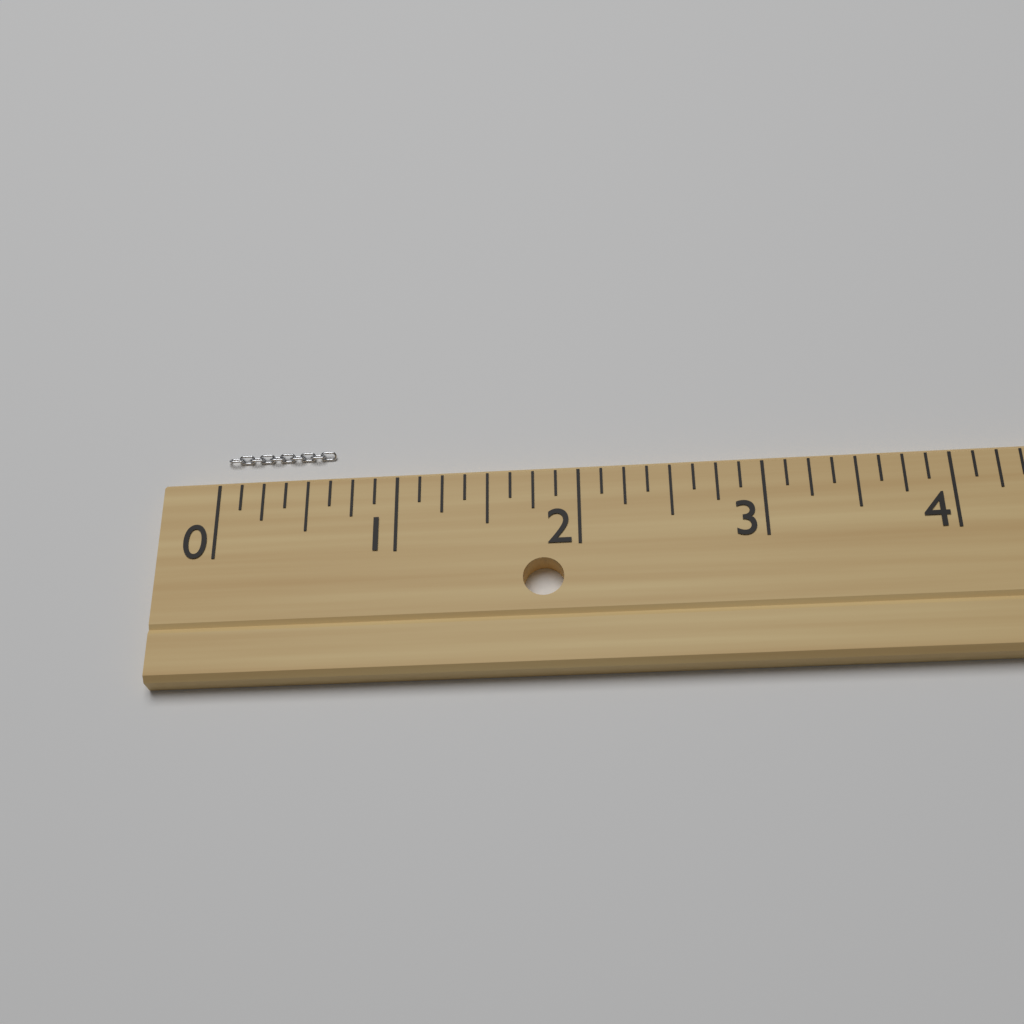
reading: 0.625 (no unit)
